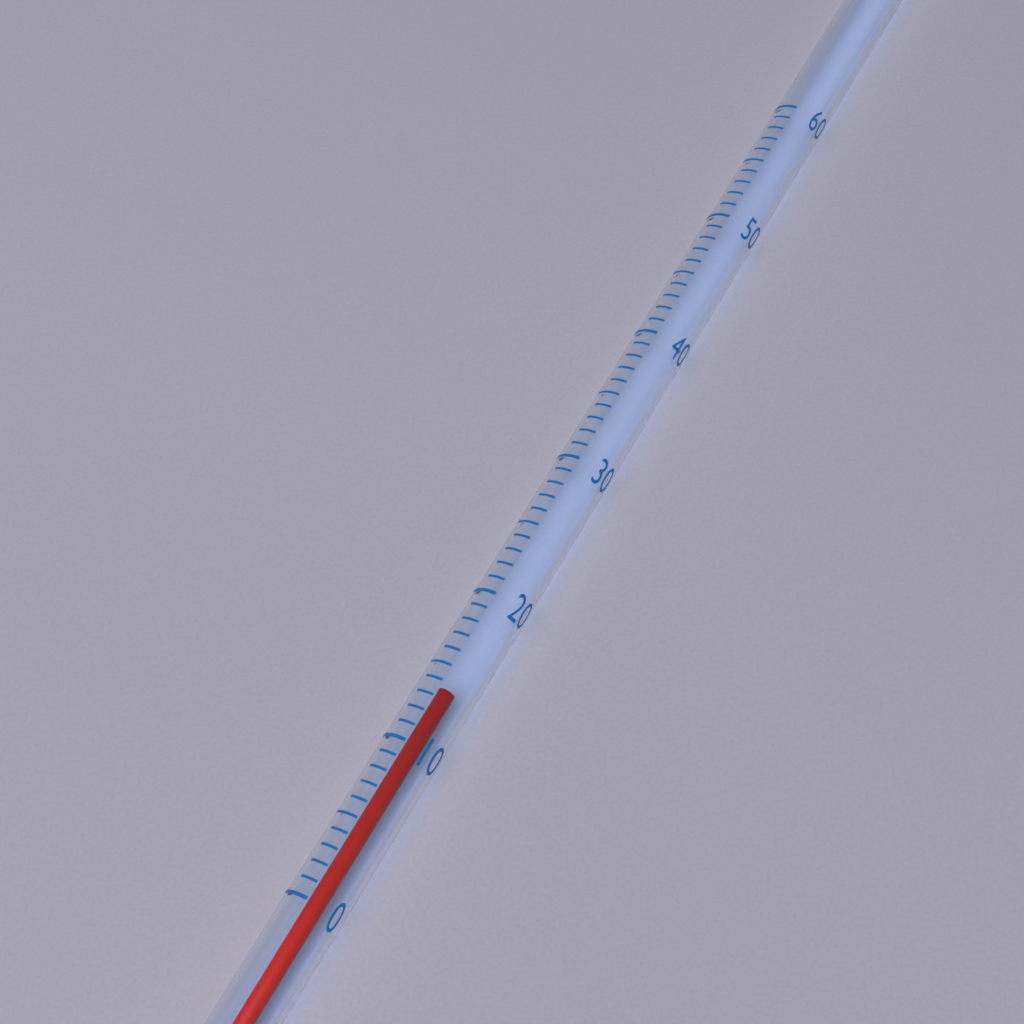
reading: 14 (no unit)
